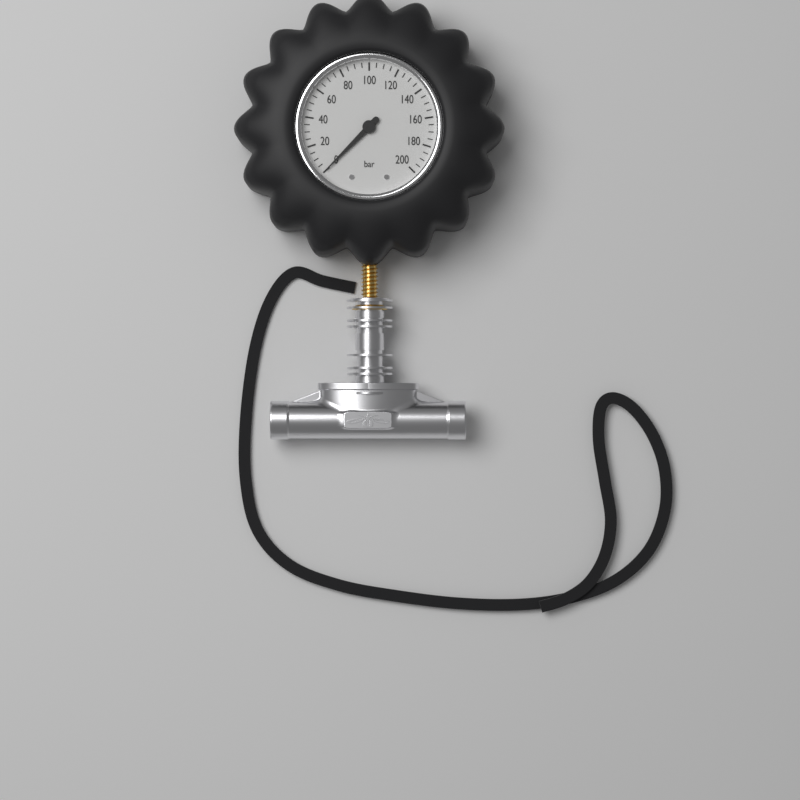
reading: 0 bar
